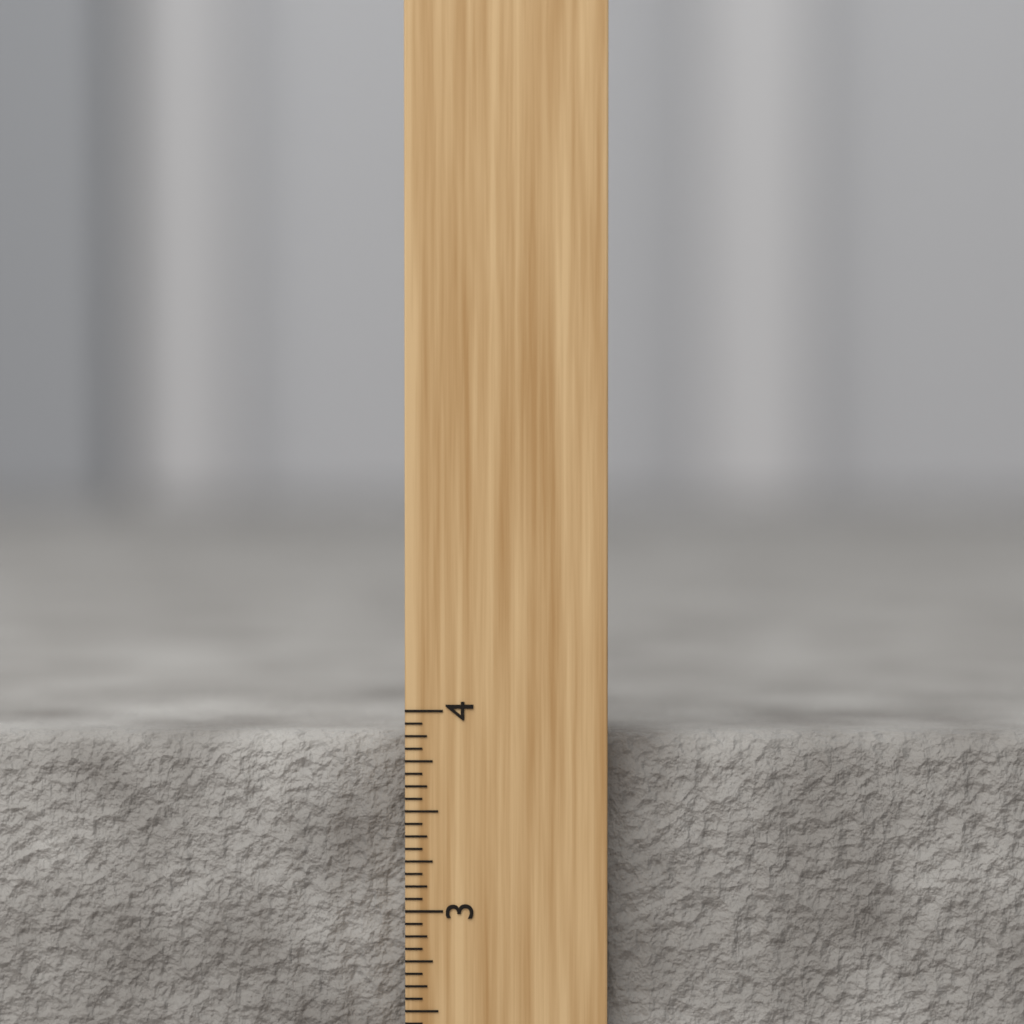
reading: 3.8750 inch
